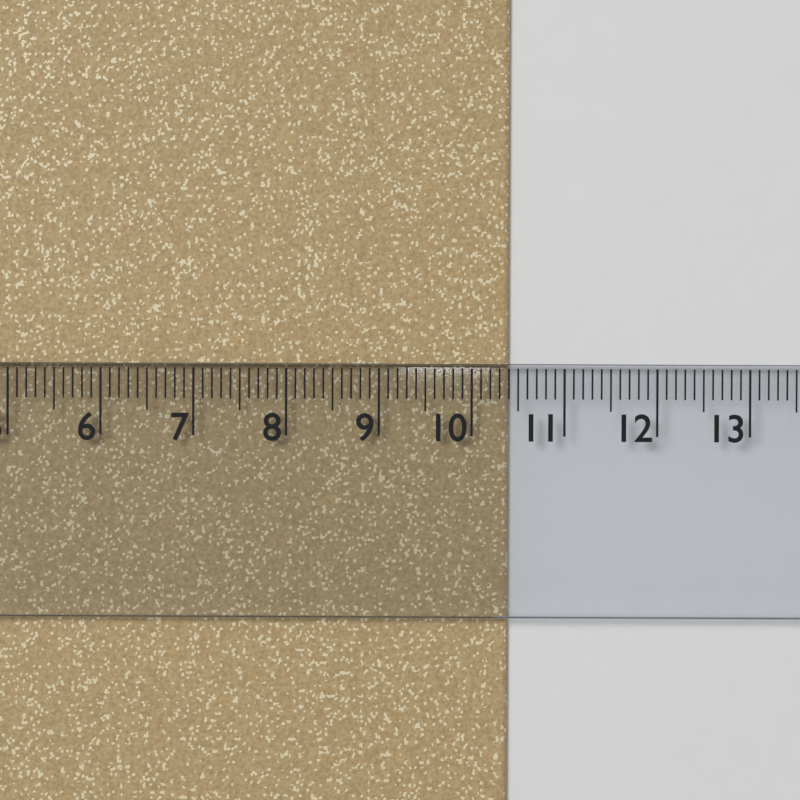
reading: 10.4 cm
